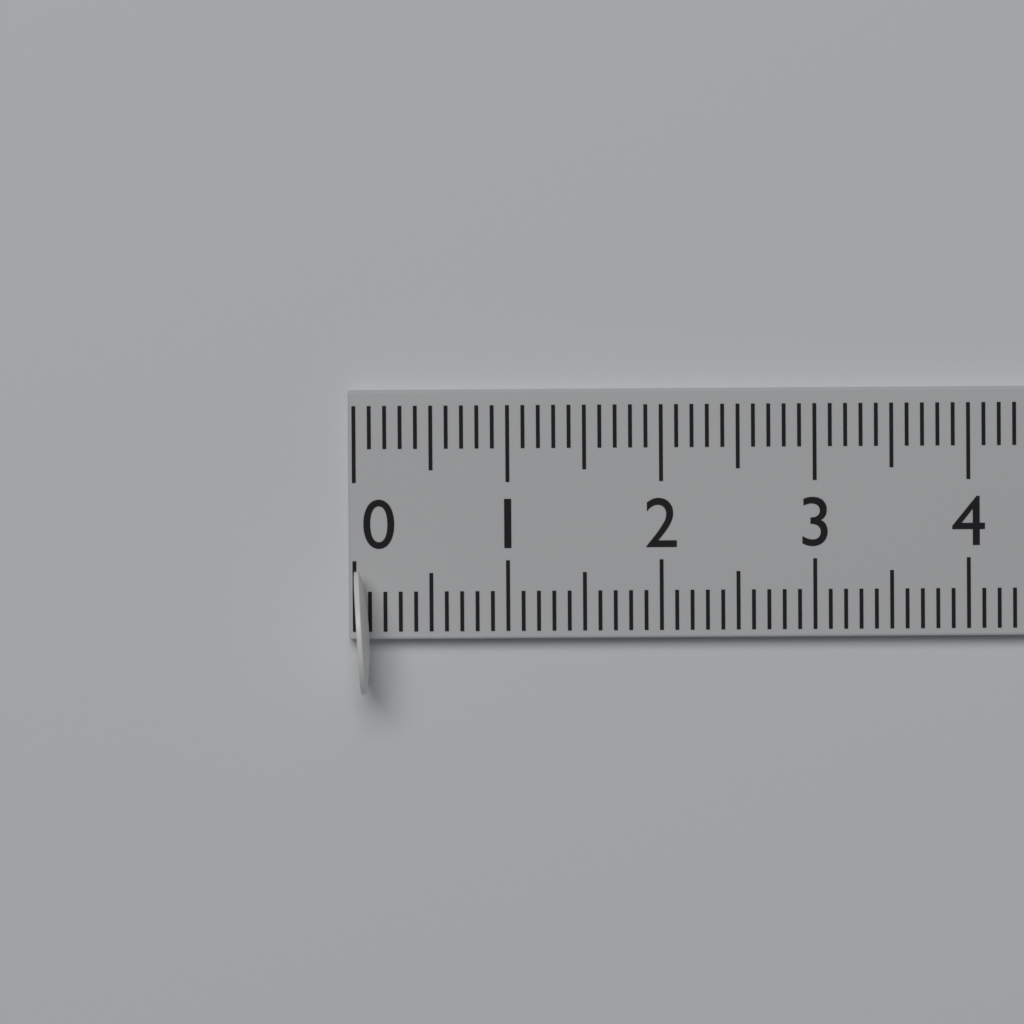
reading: 0.1 (no unit)
